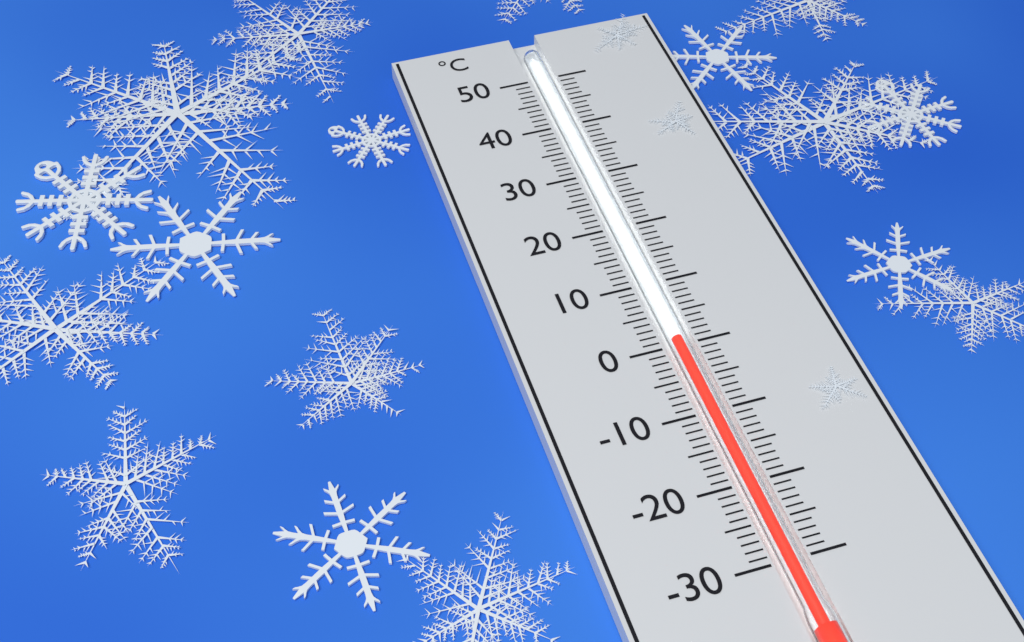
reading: 1 °C
